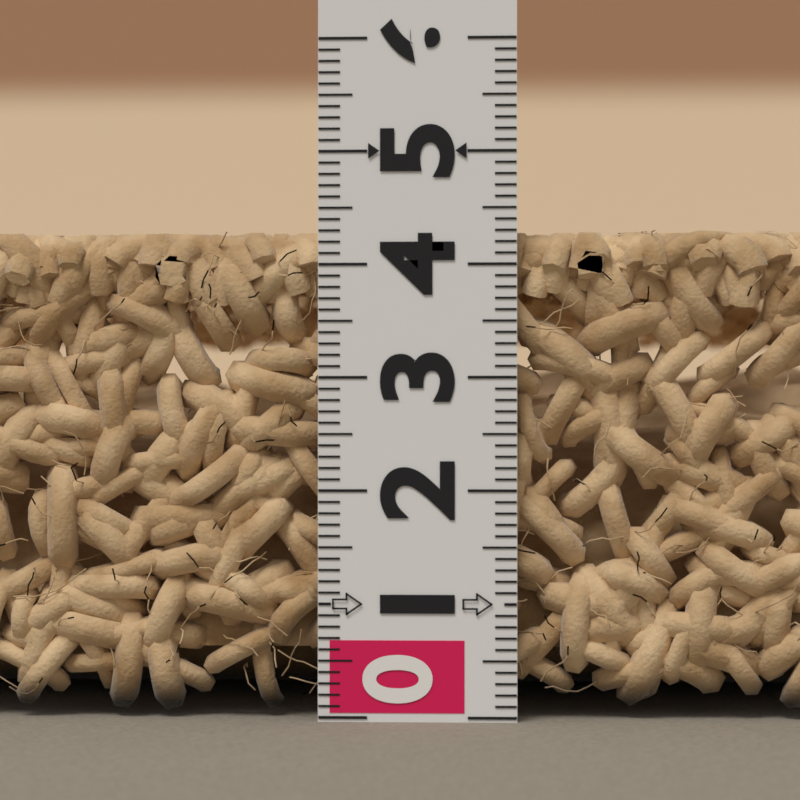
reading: 4.3 (no unit)
